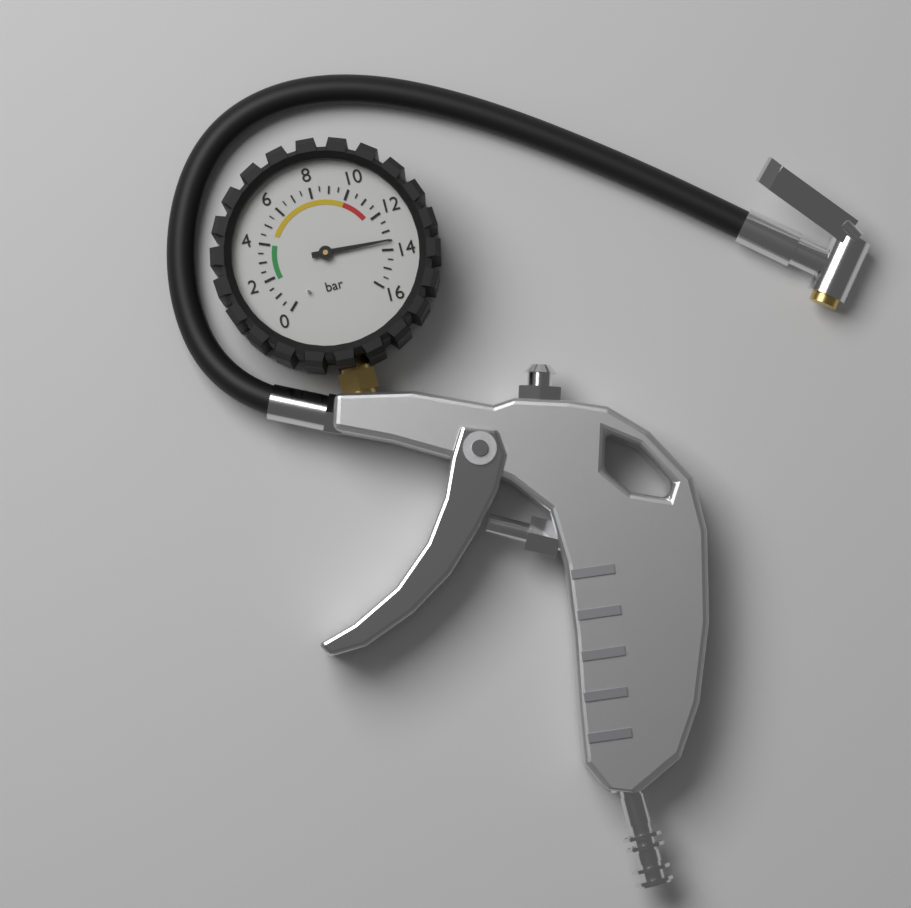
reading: 13.5 bar
